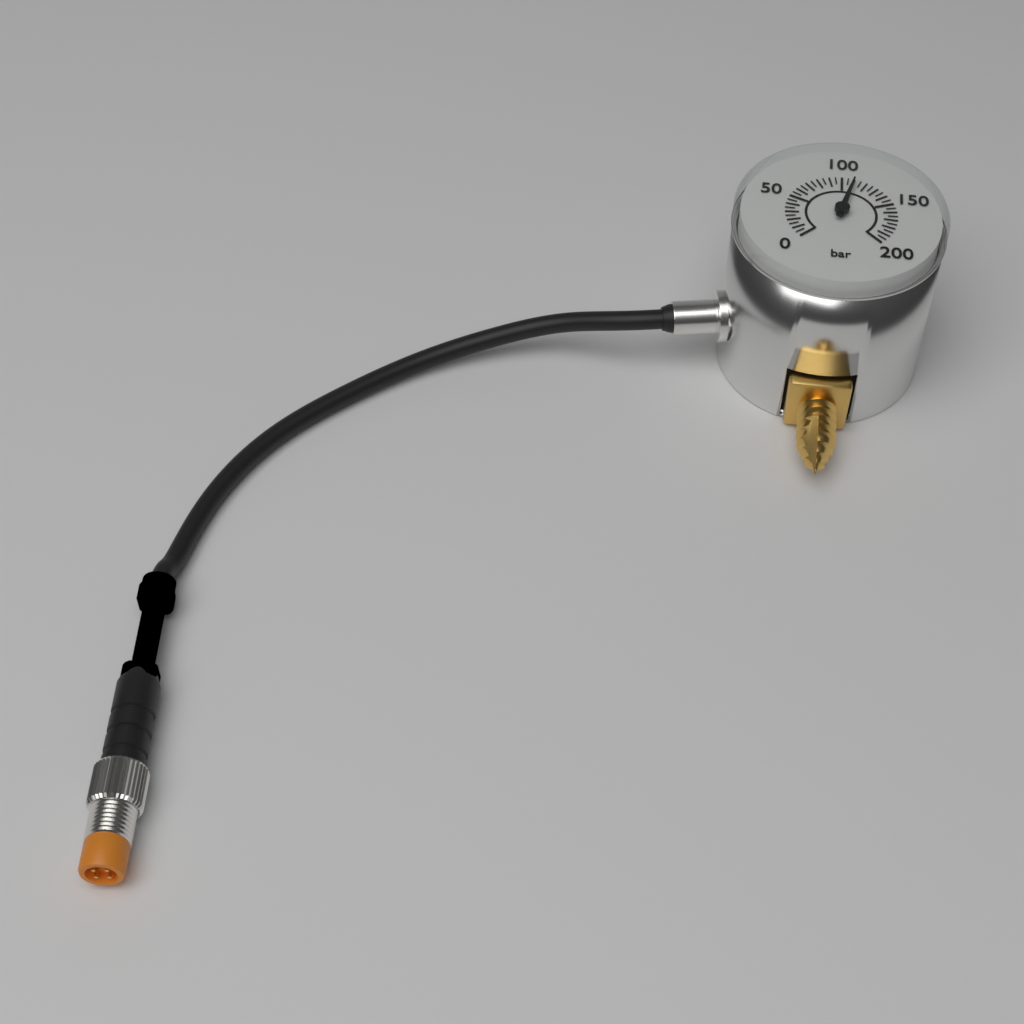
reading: 110 bar
